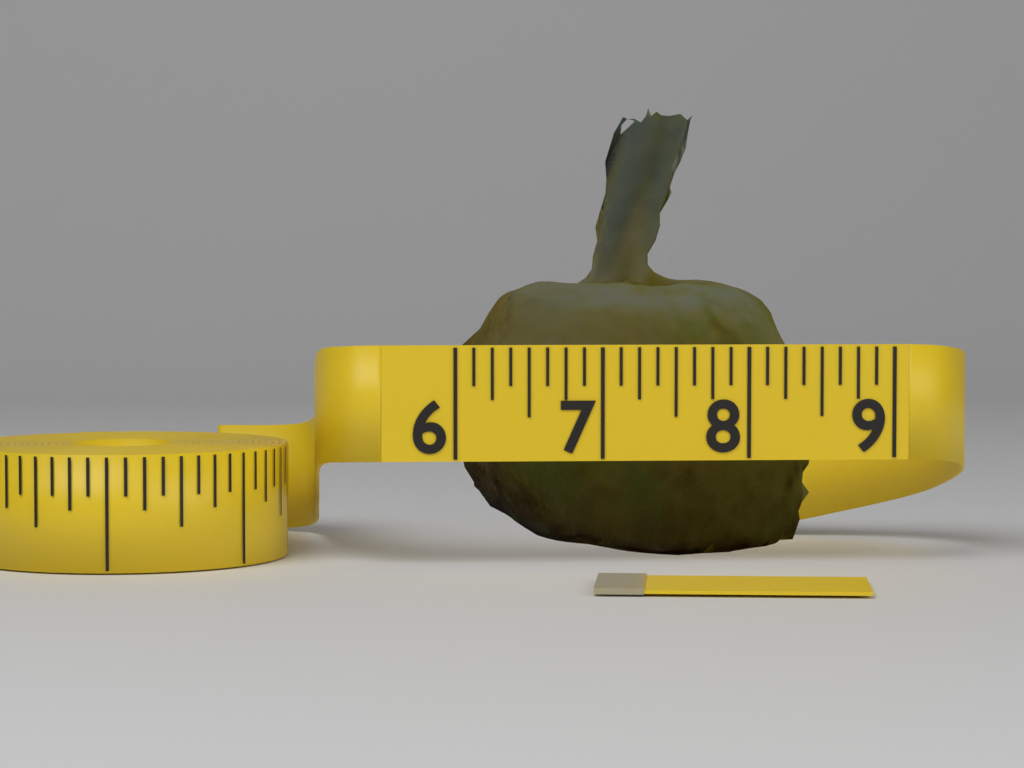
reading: 8.625 (no unit)
